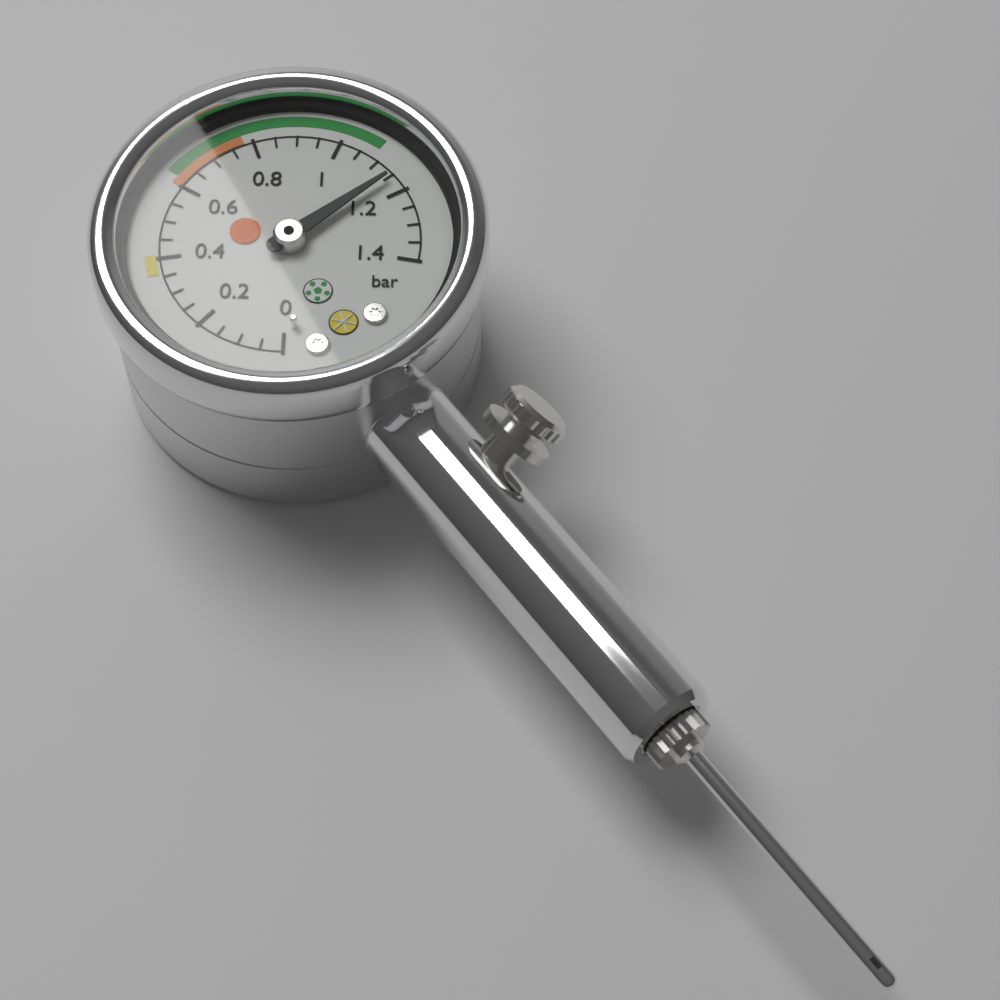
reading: 1.15 bar
